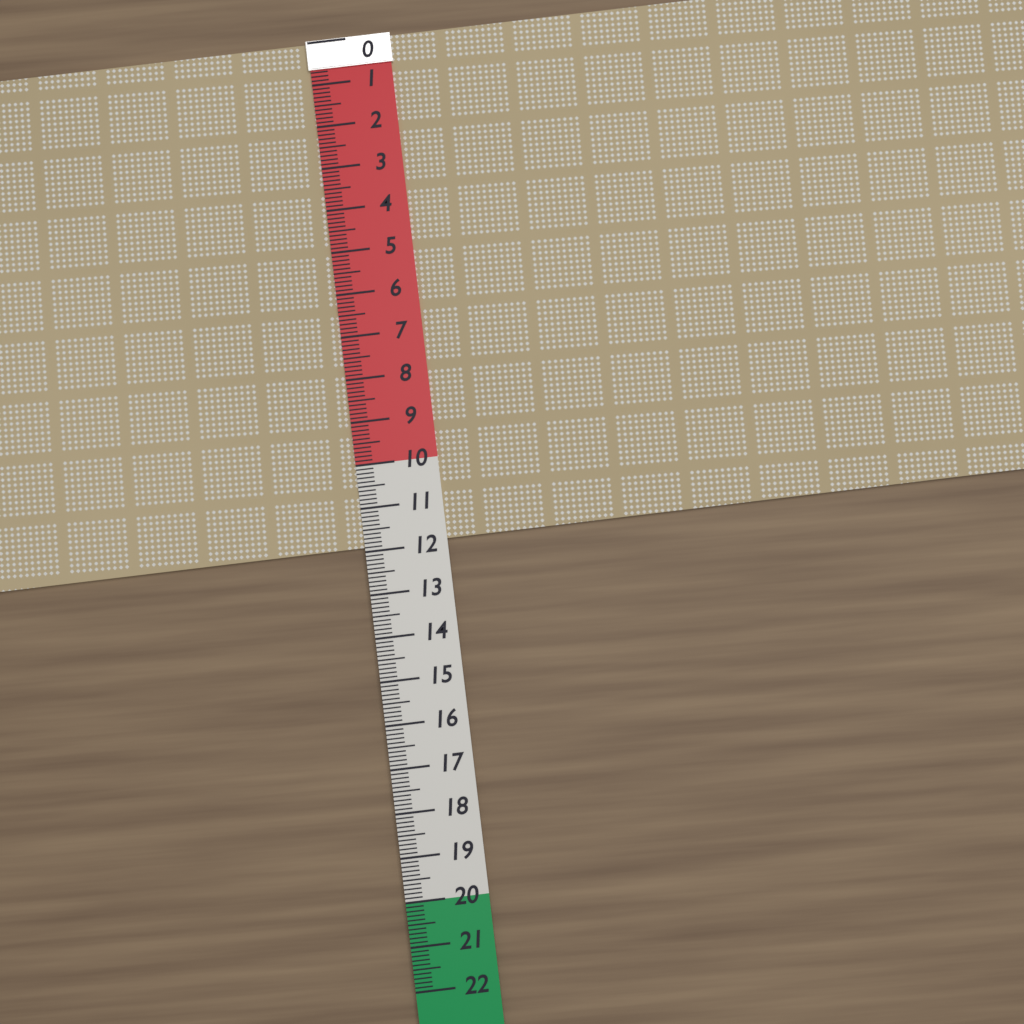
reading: 11.9 (no unit)
